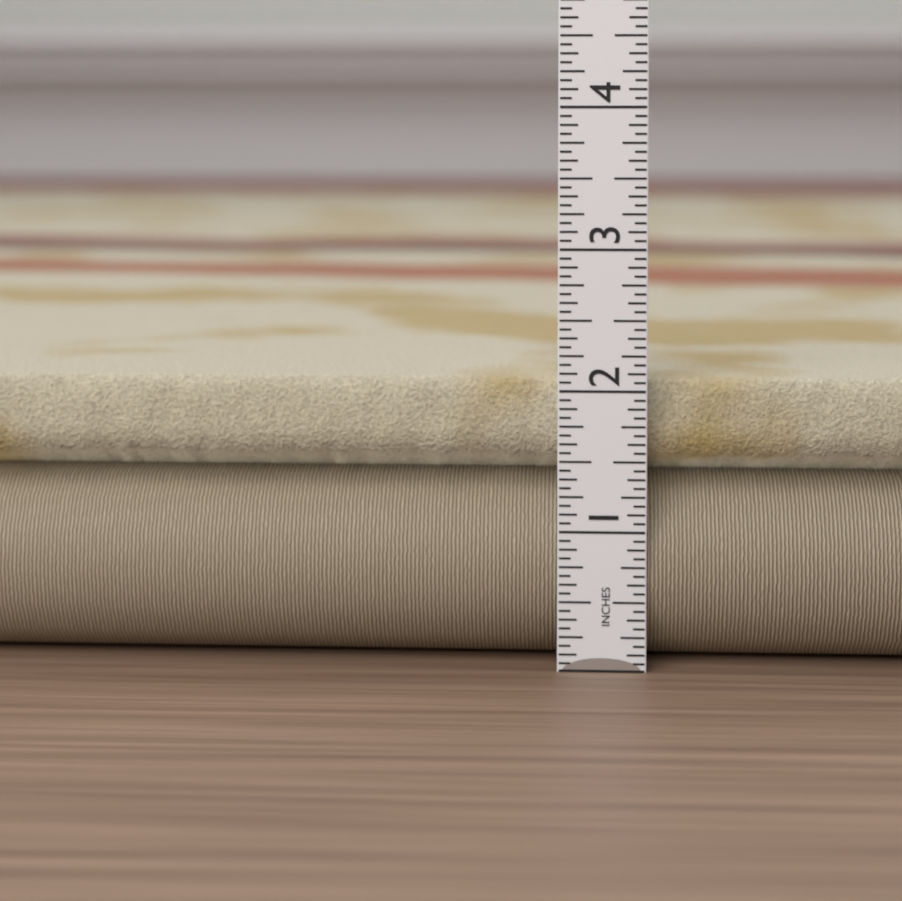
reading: 2.0625 in
